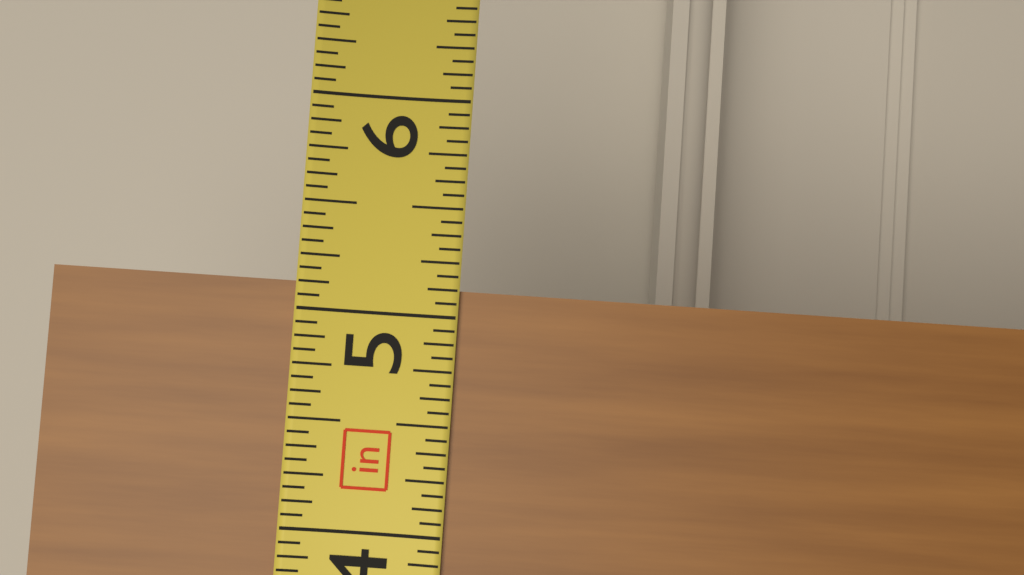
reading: 5.1250 in
